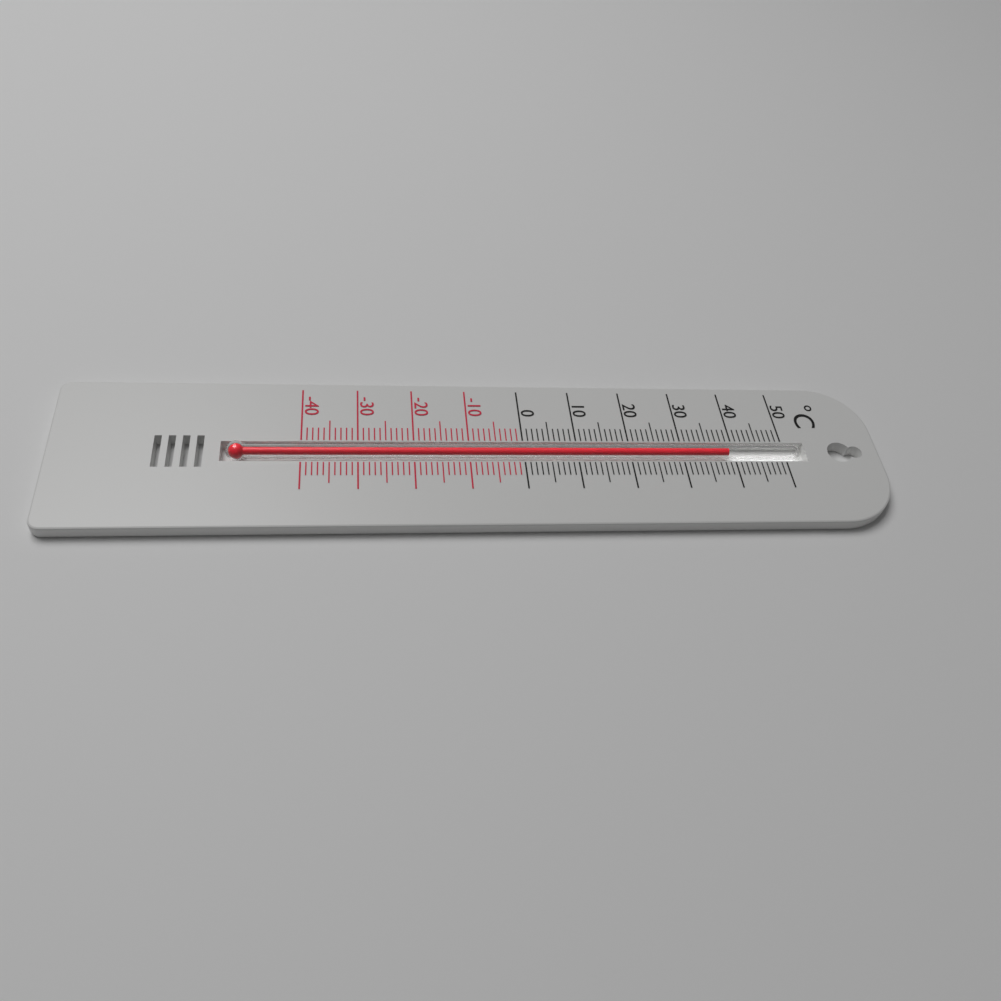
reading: 39 °C
